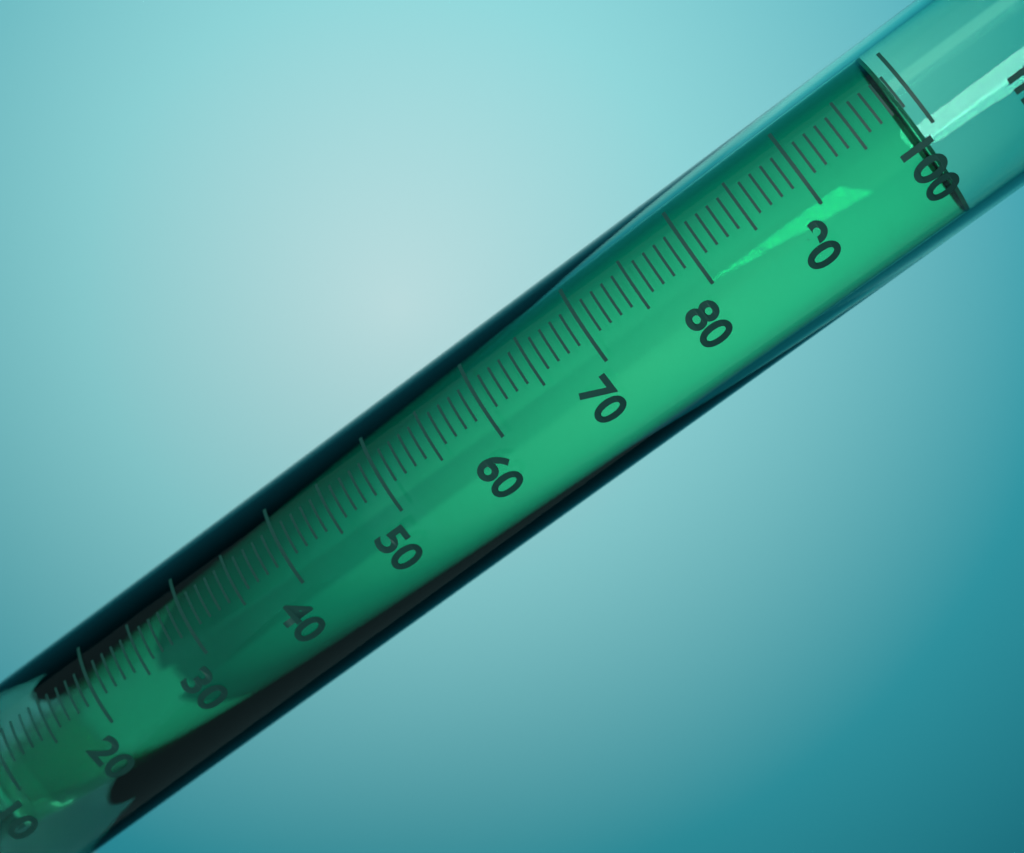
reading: 99 ml
